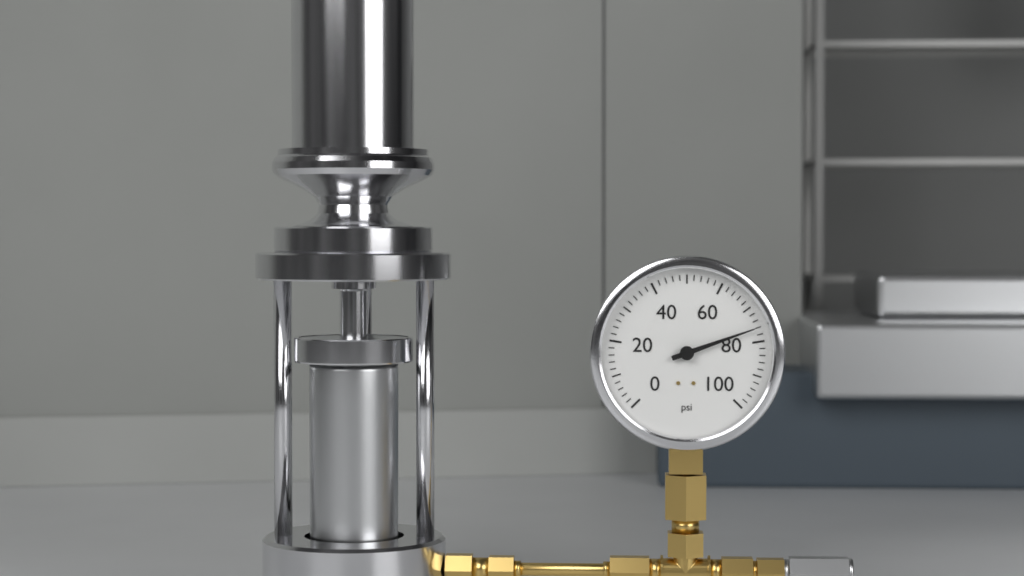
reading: 76 psi
